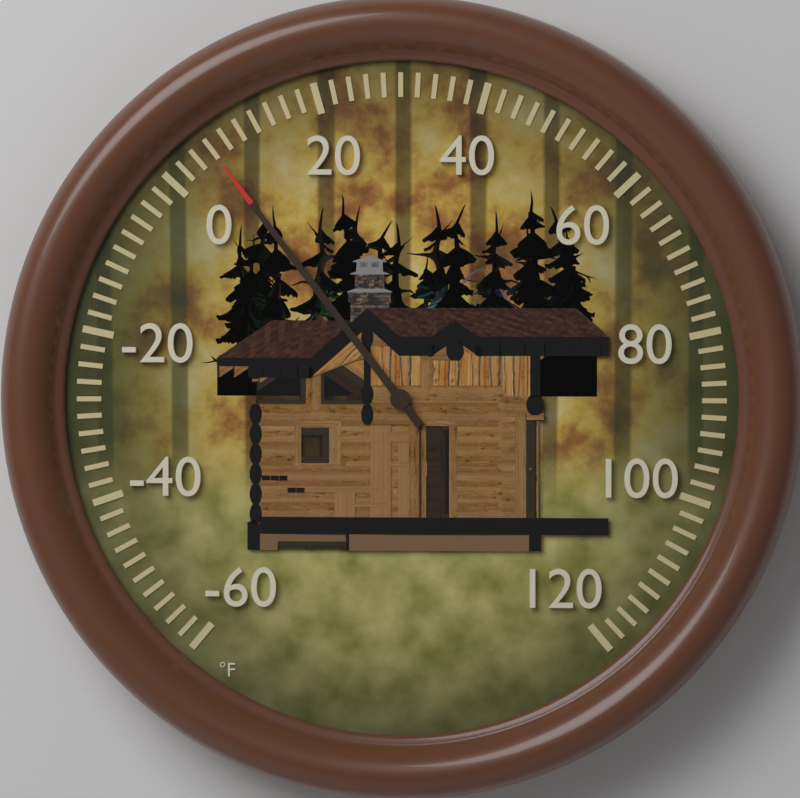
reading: 6 °F
